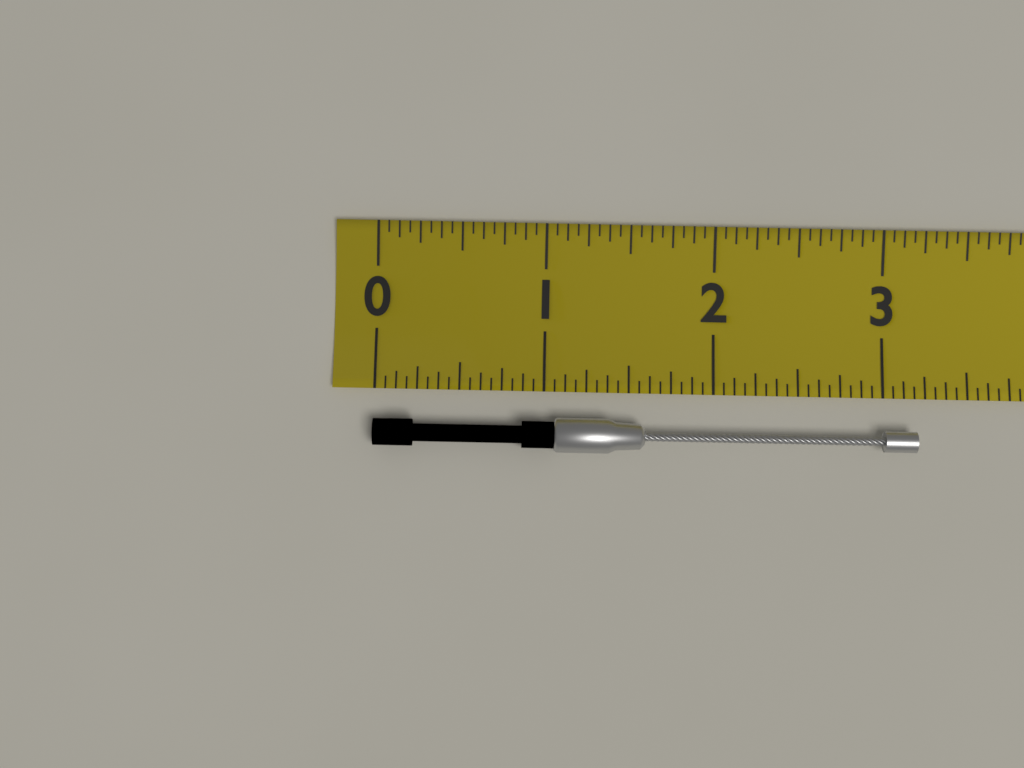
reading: 3.1875 (no unit)
